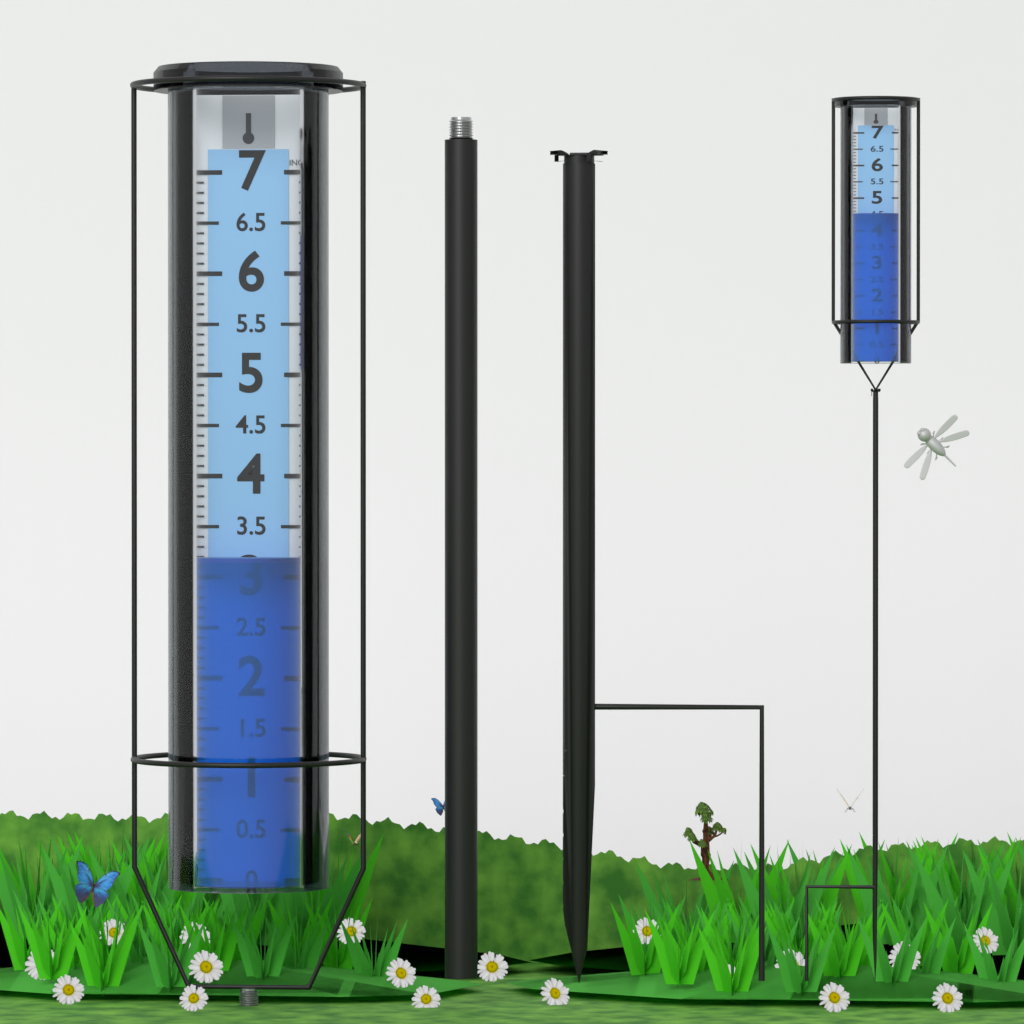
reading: 3.2 in
